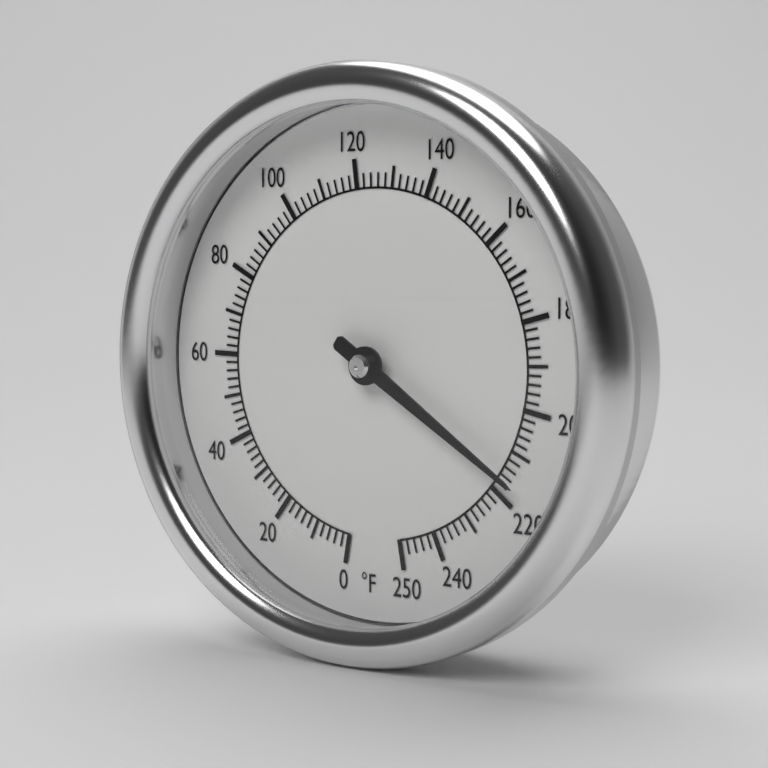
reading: 216 °F
